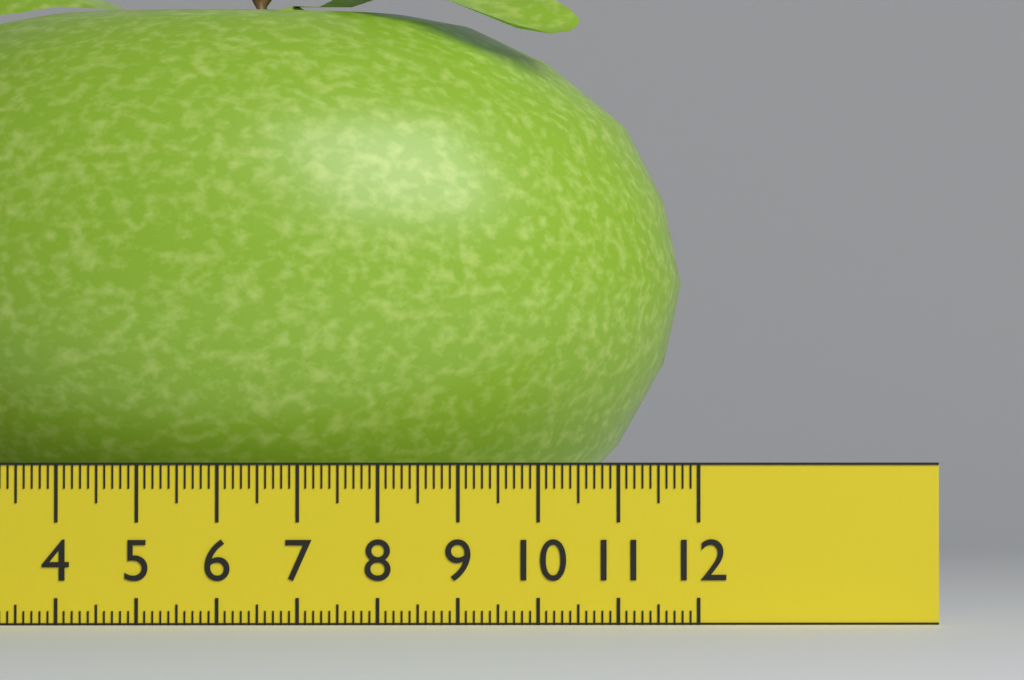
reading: 11.9 (no unit)
